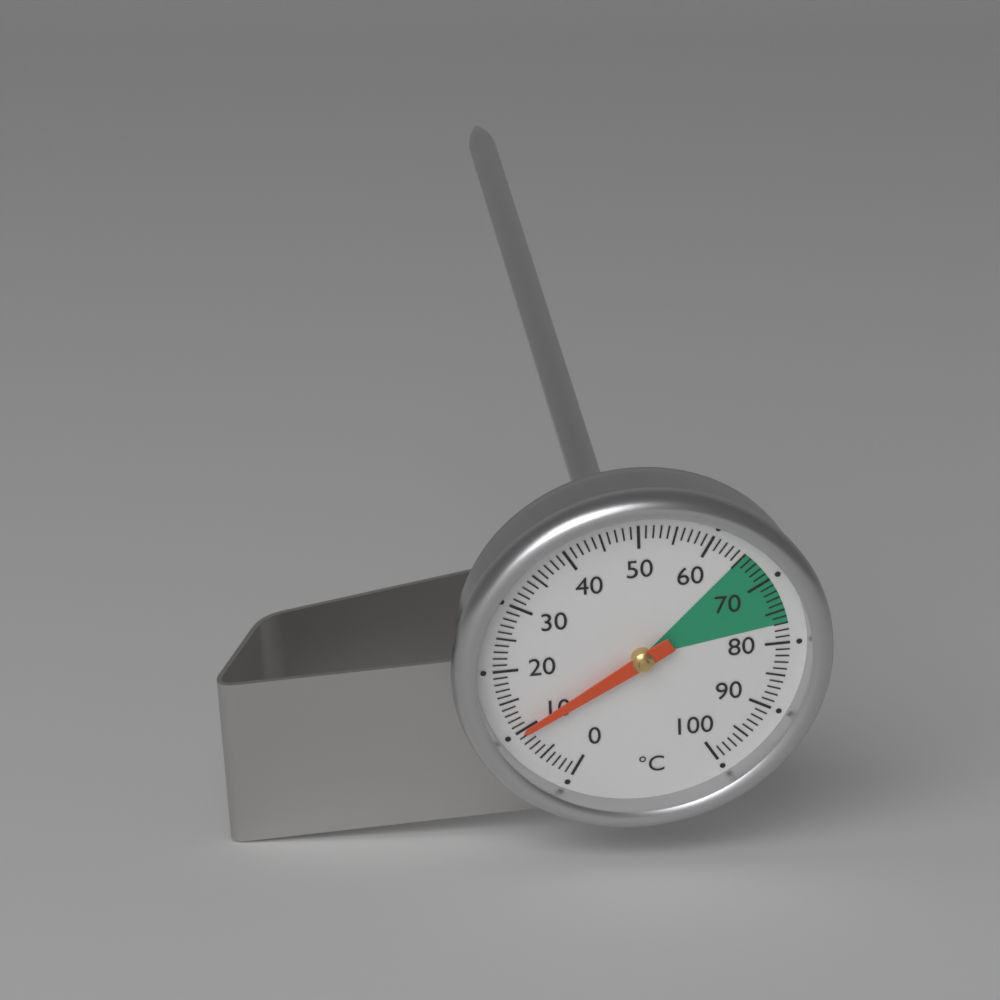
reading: 10 °C
